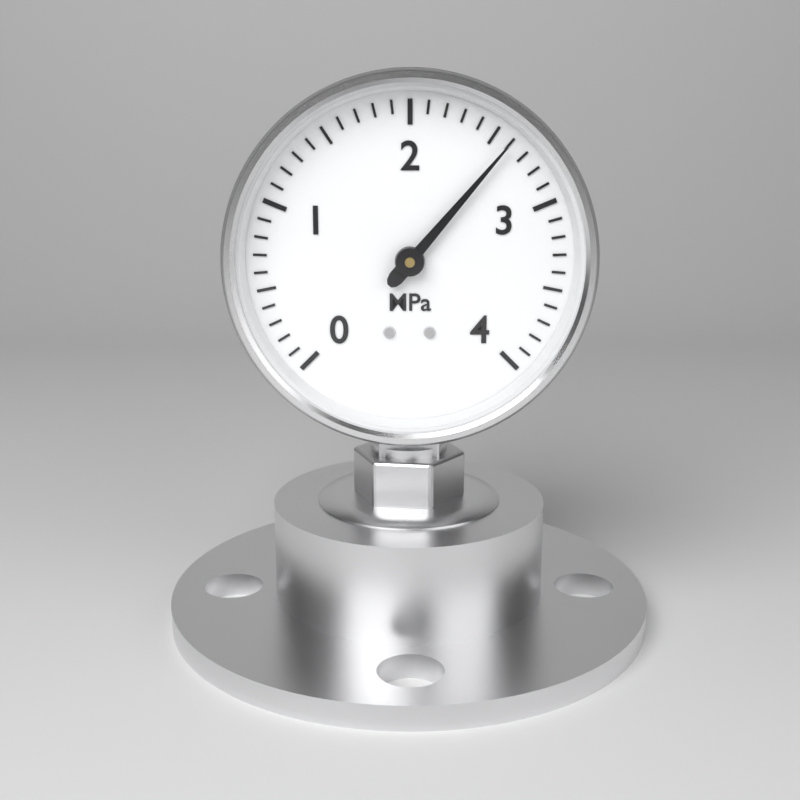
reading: 2.6 MPa
